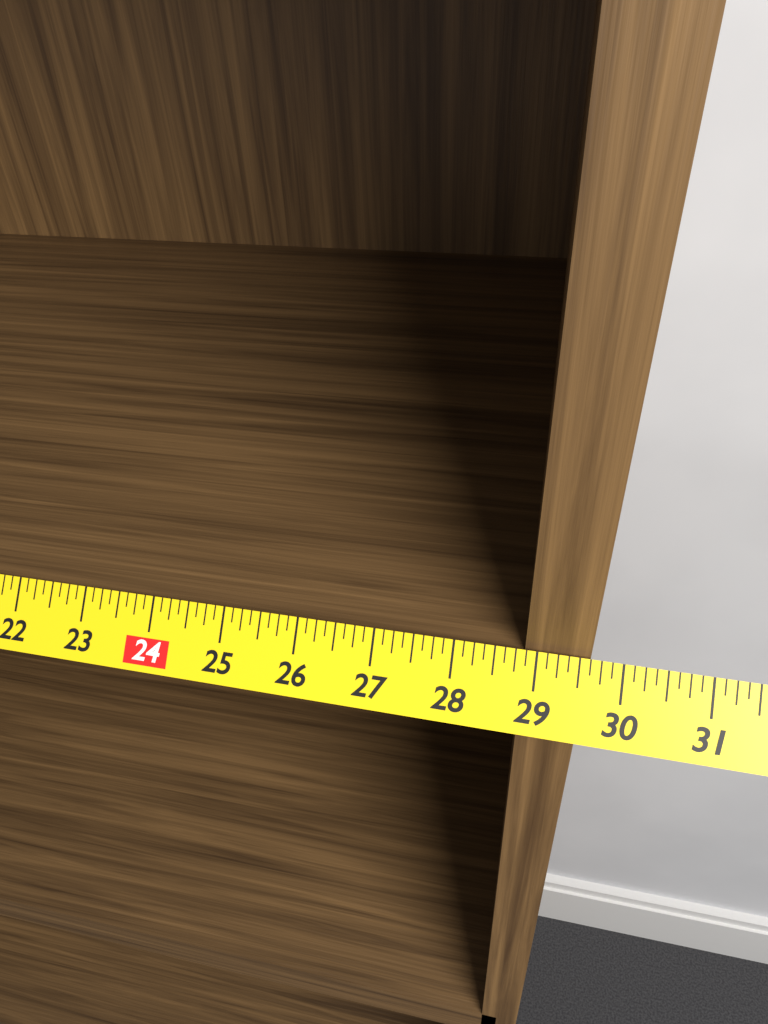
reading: 29.625 in
